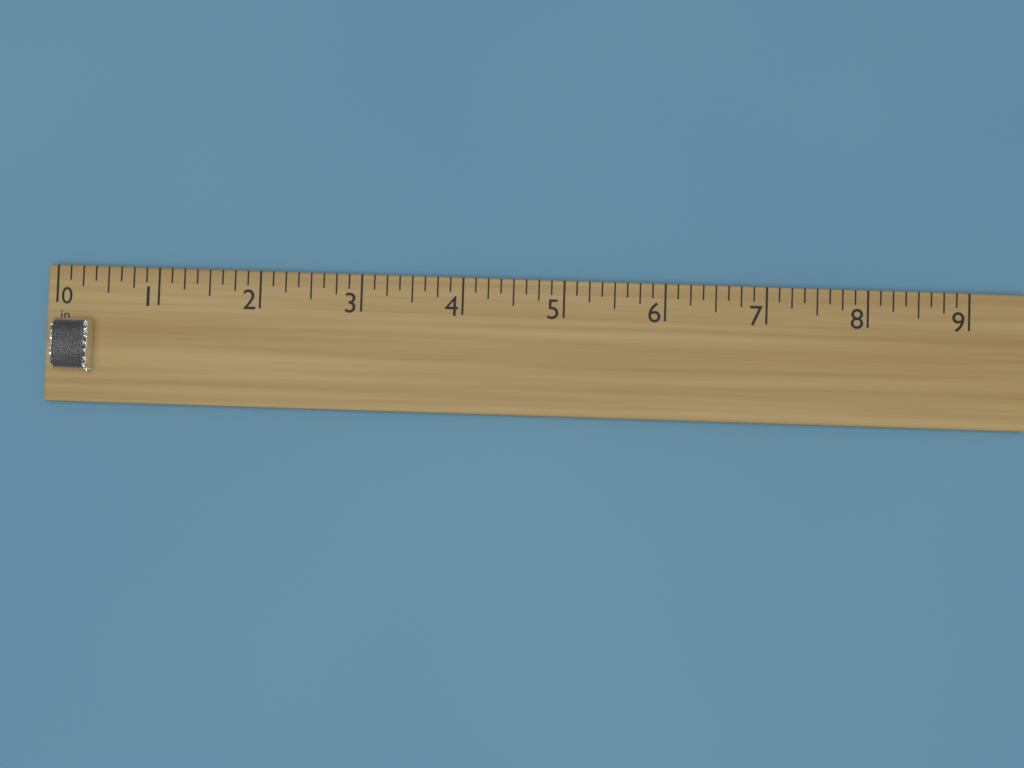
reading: 0.375 in
